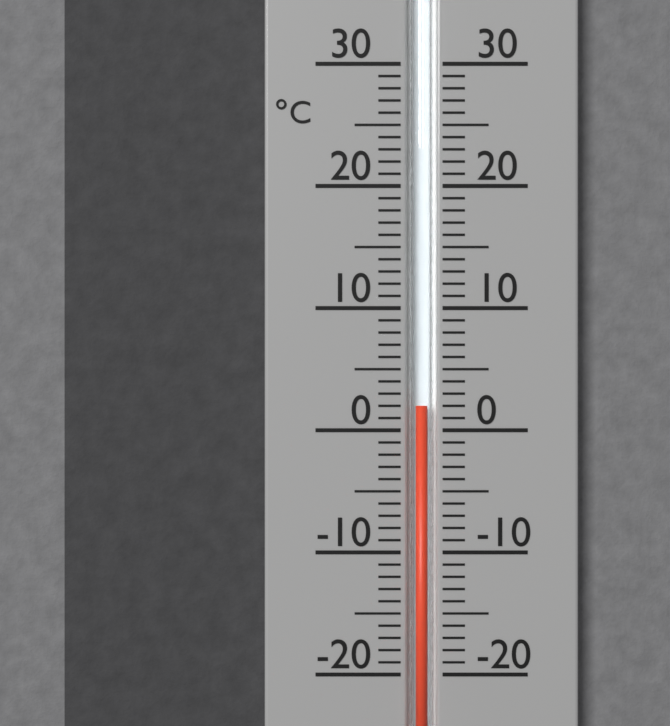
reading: 2 °C
